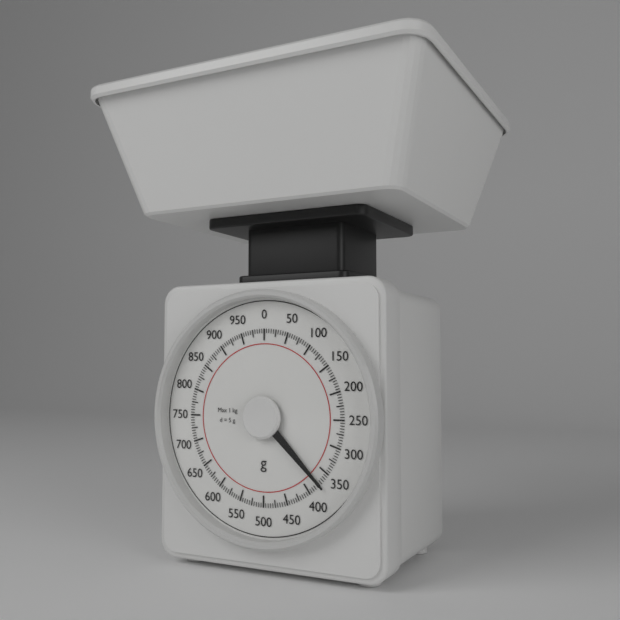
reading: 375 g
